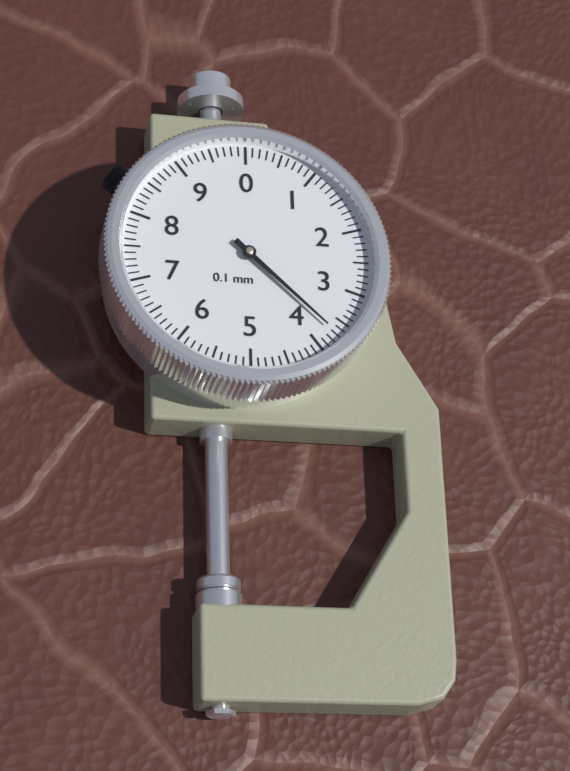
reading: 3.7 mm
